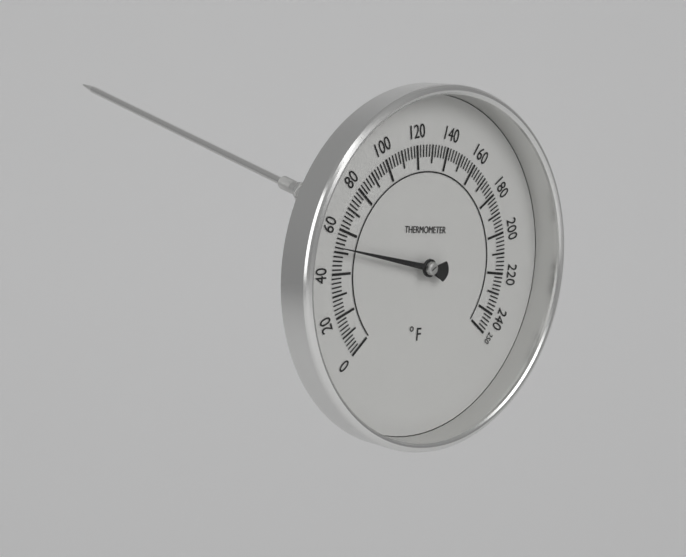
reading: 52 °F
